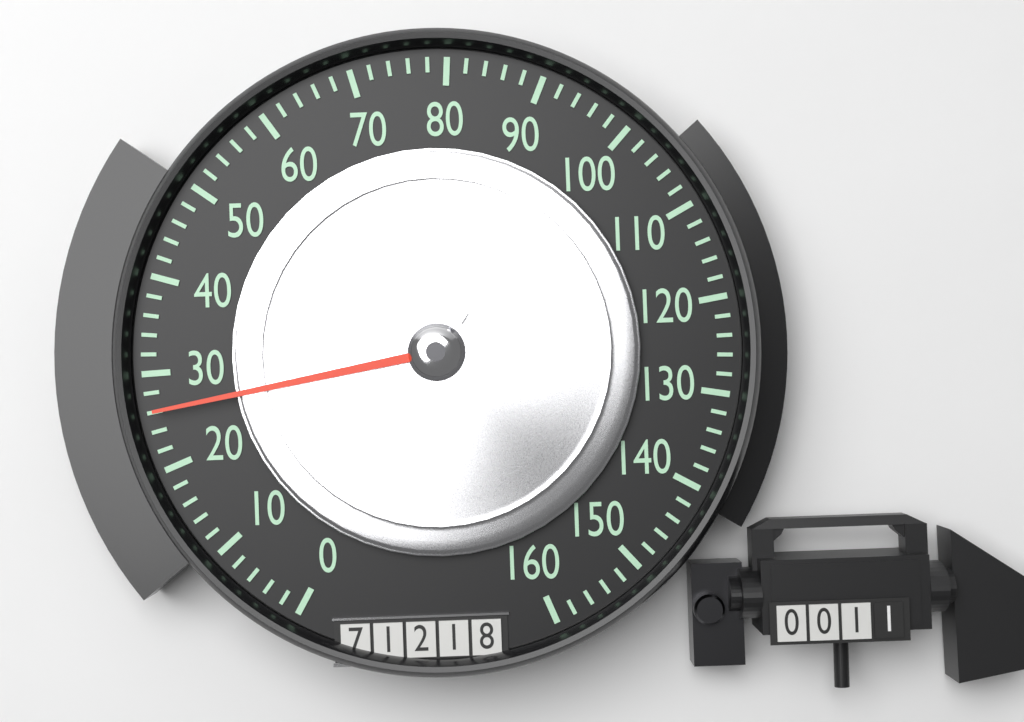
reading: 26 (no unit)
